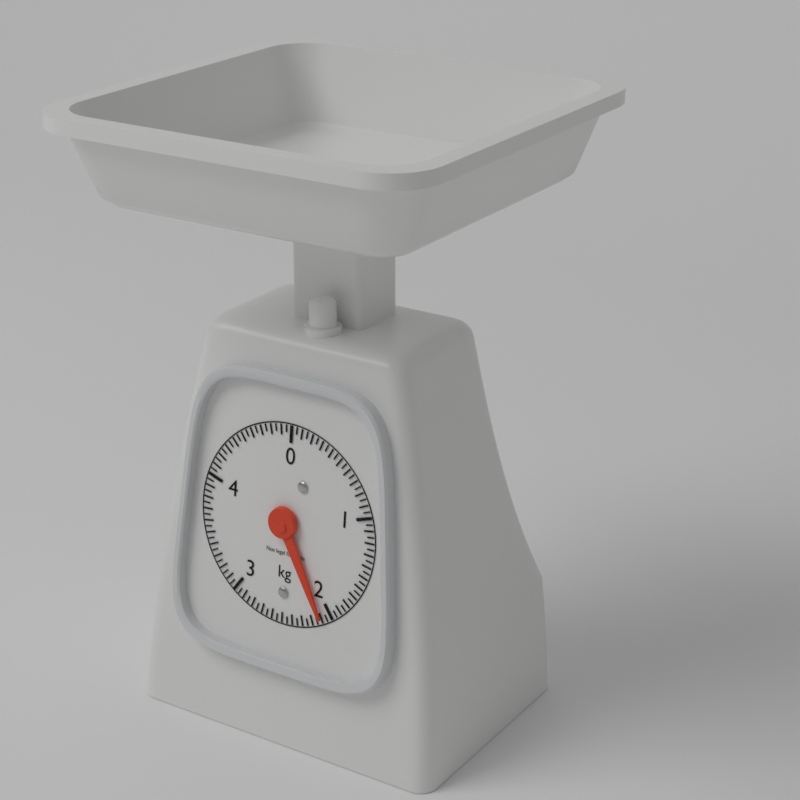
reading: 2.10 kg
